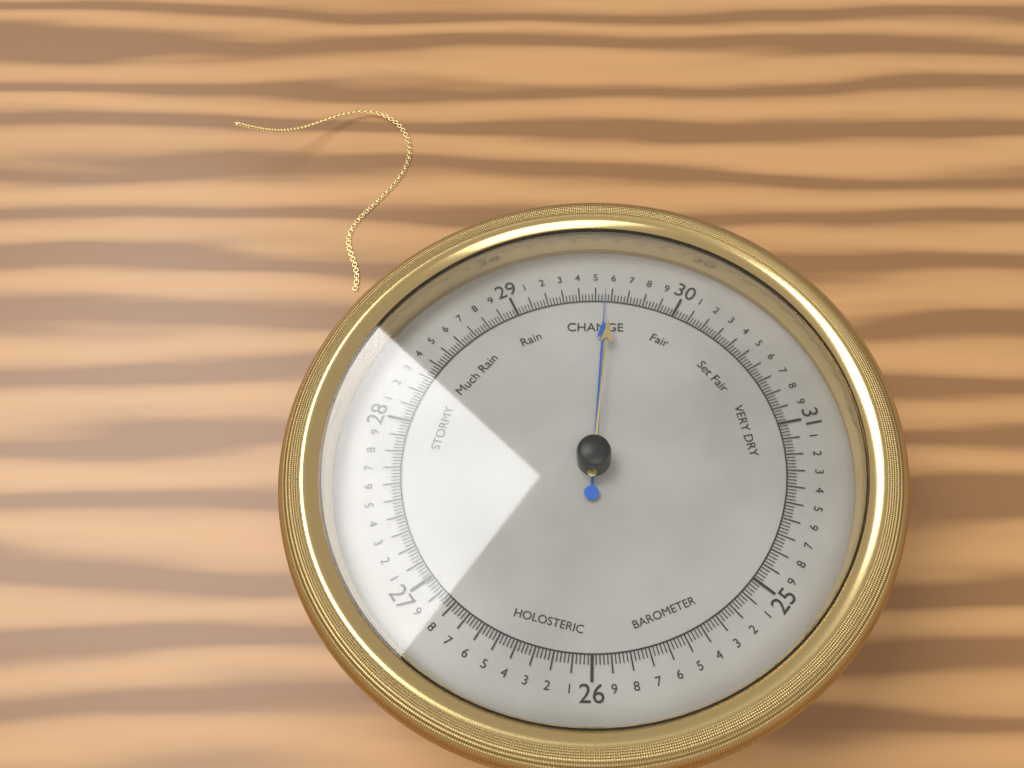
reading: 29.56 (no unit)
